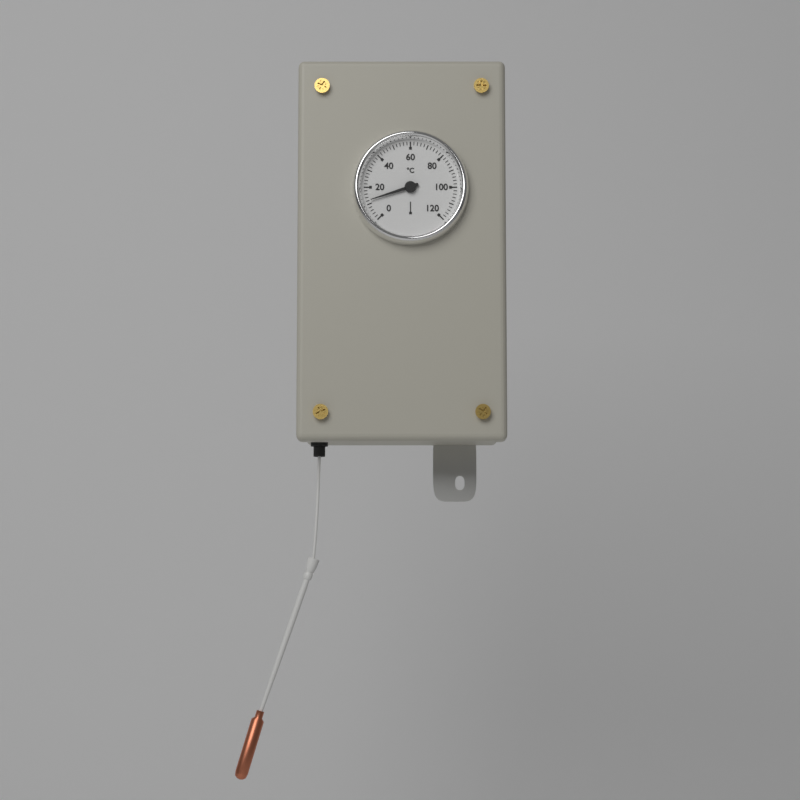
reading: 12 °C
